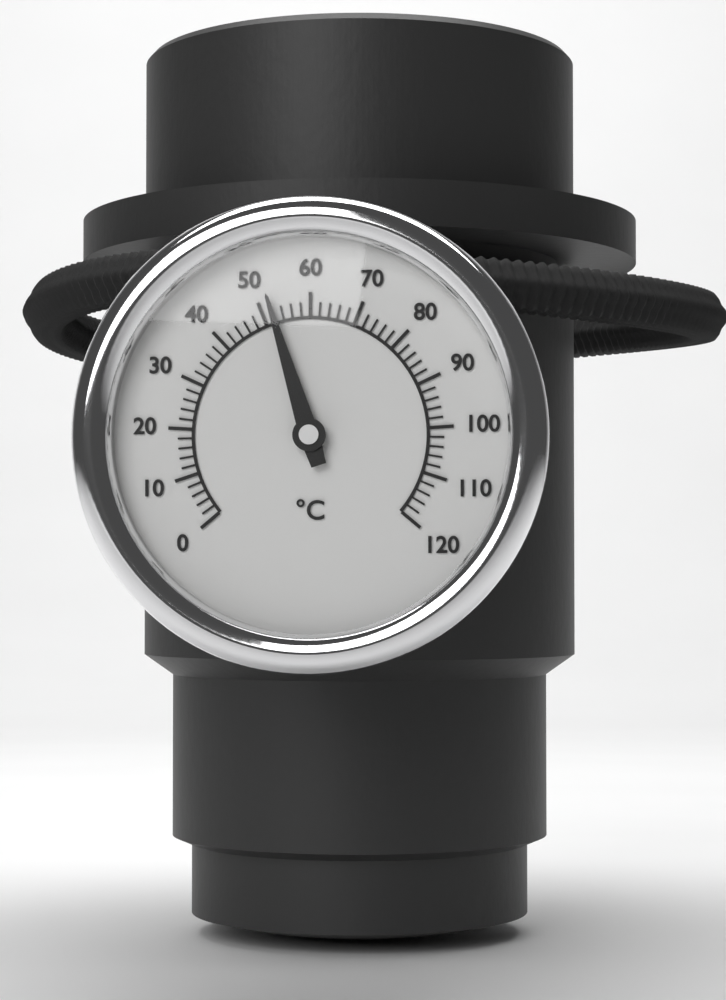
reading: 52 °C
